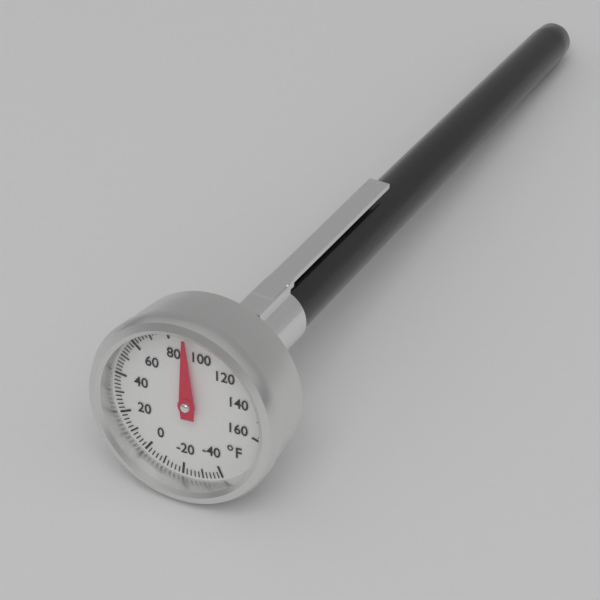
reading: 90 °F
